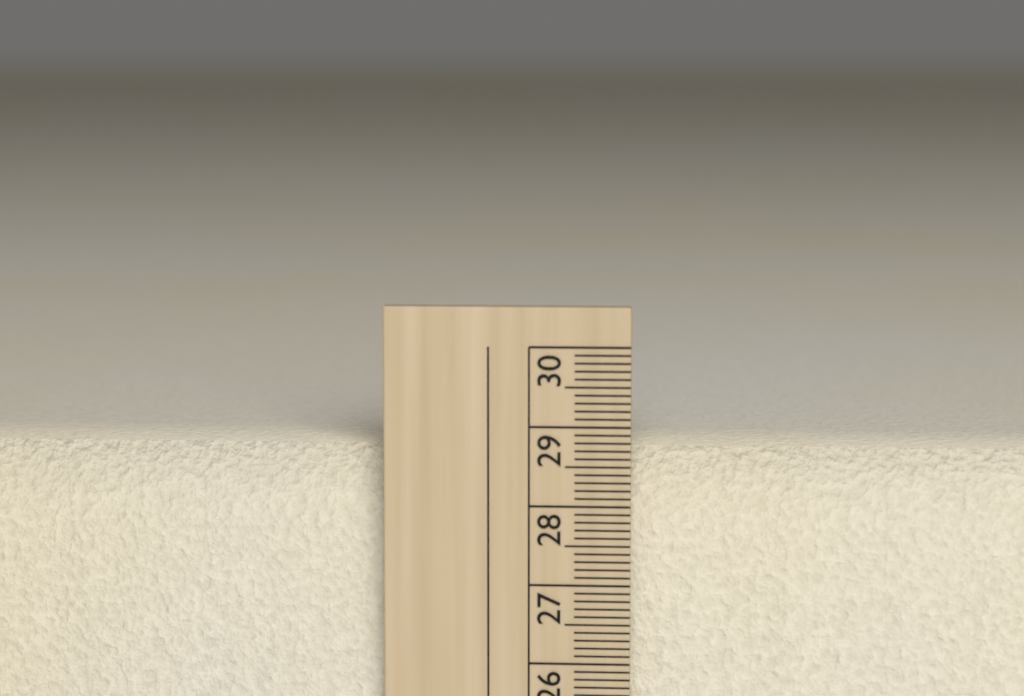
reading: 28.7 cm
